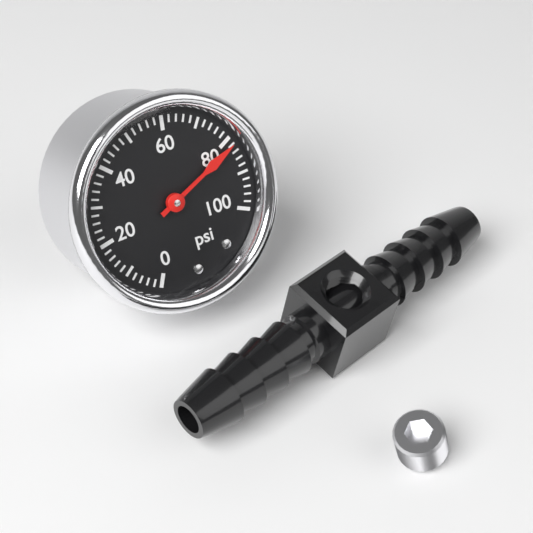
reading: 82 psi
